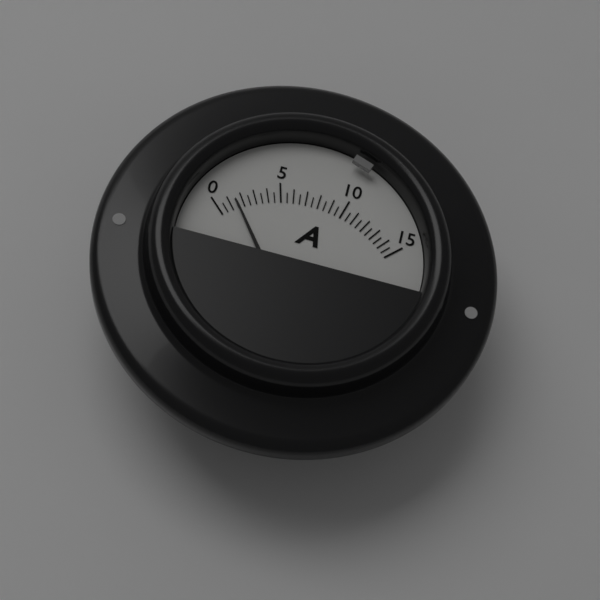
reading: 1.5 A
